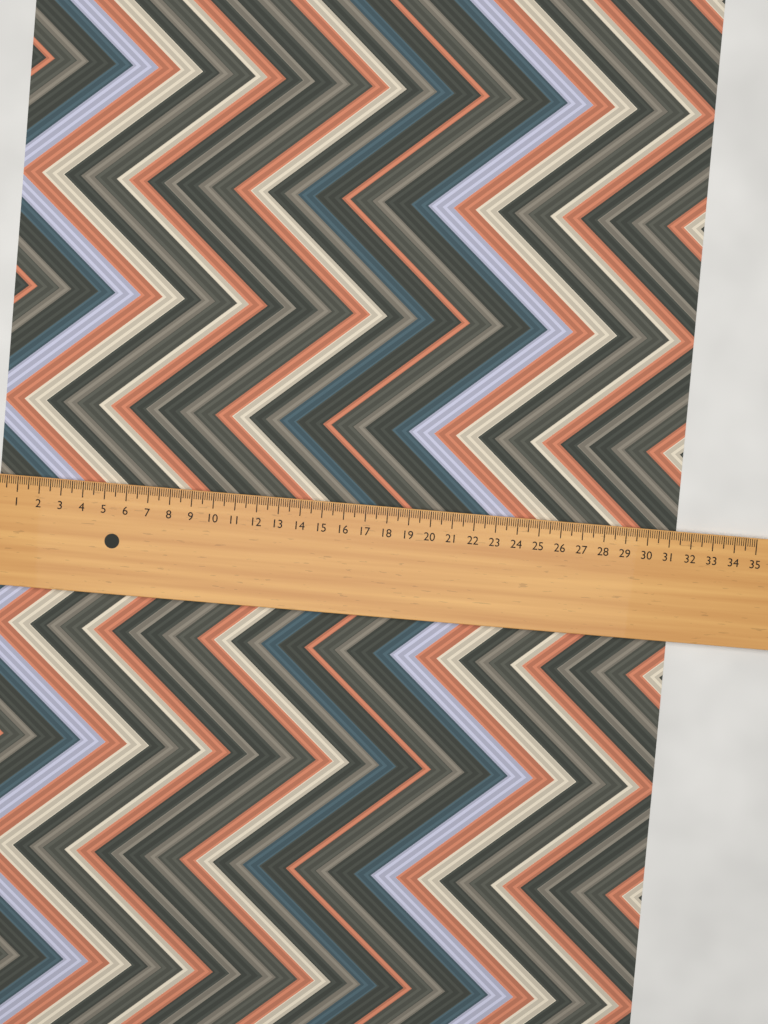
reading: 31.4 (no unit)
